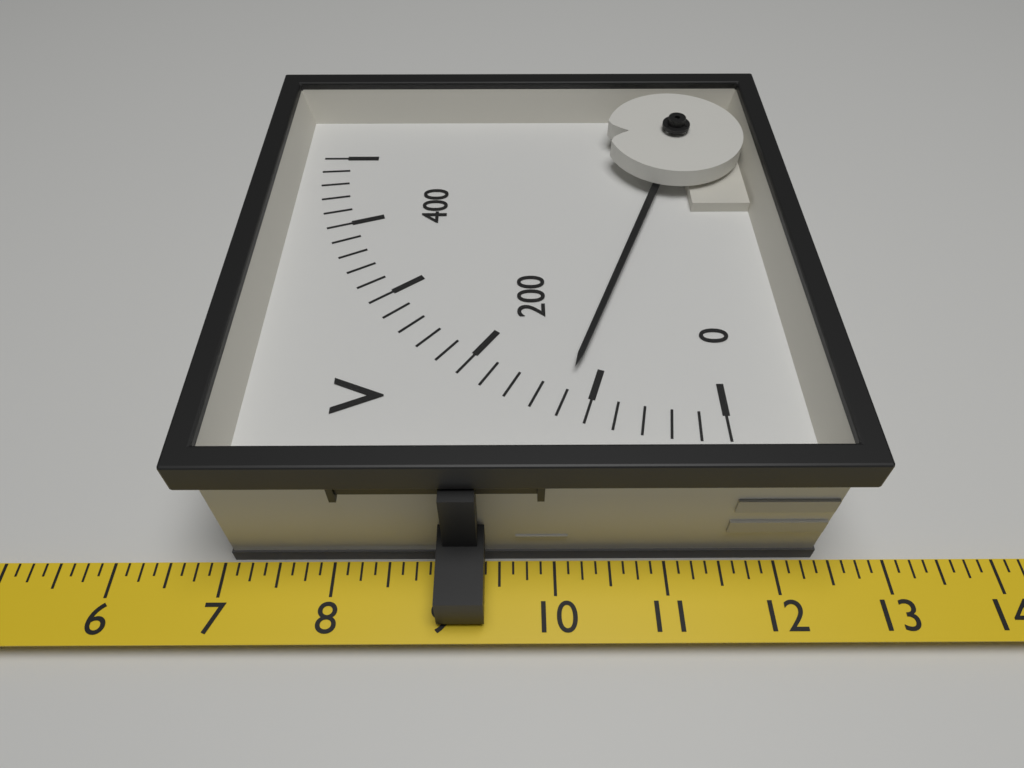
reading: 120 V
